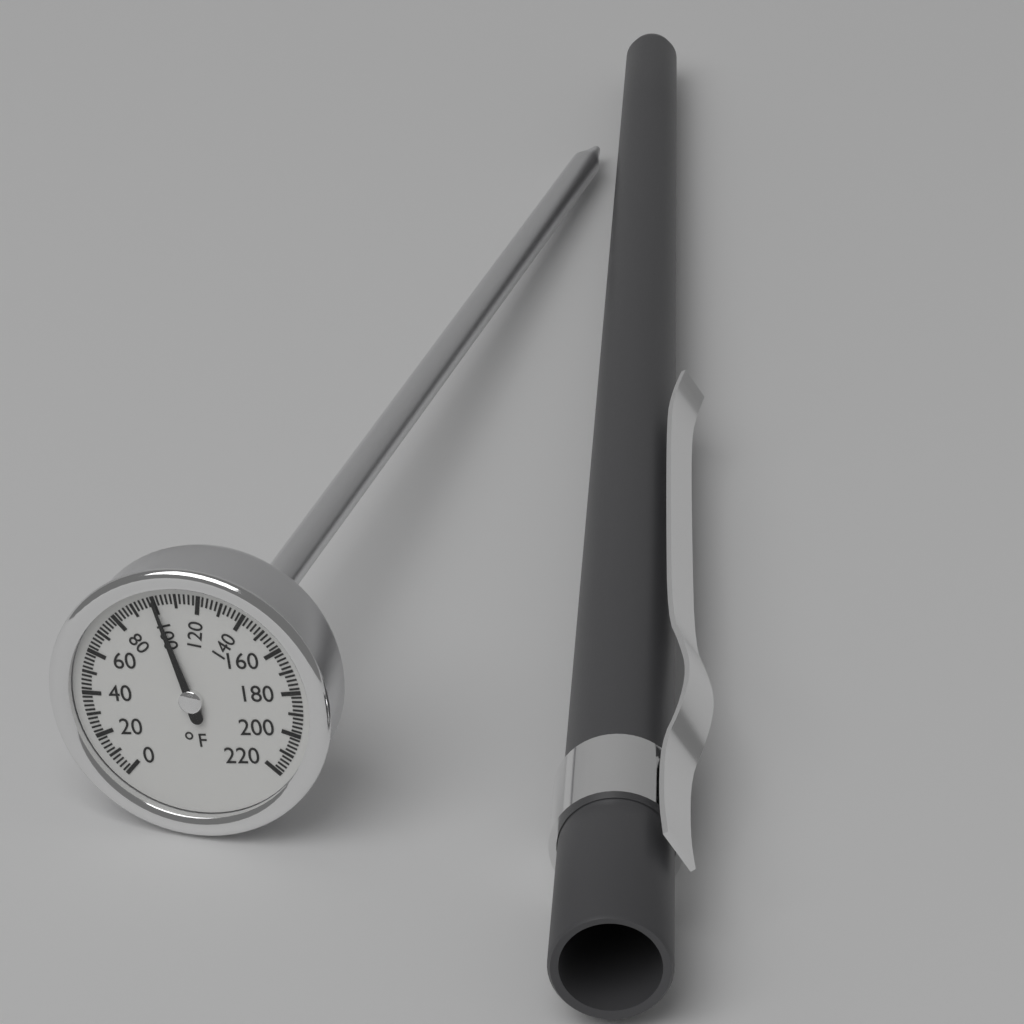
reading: 100 °F
